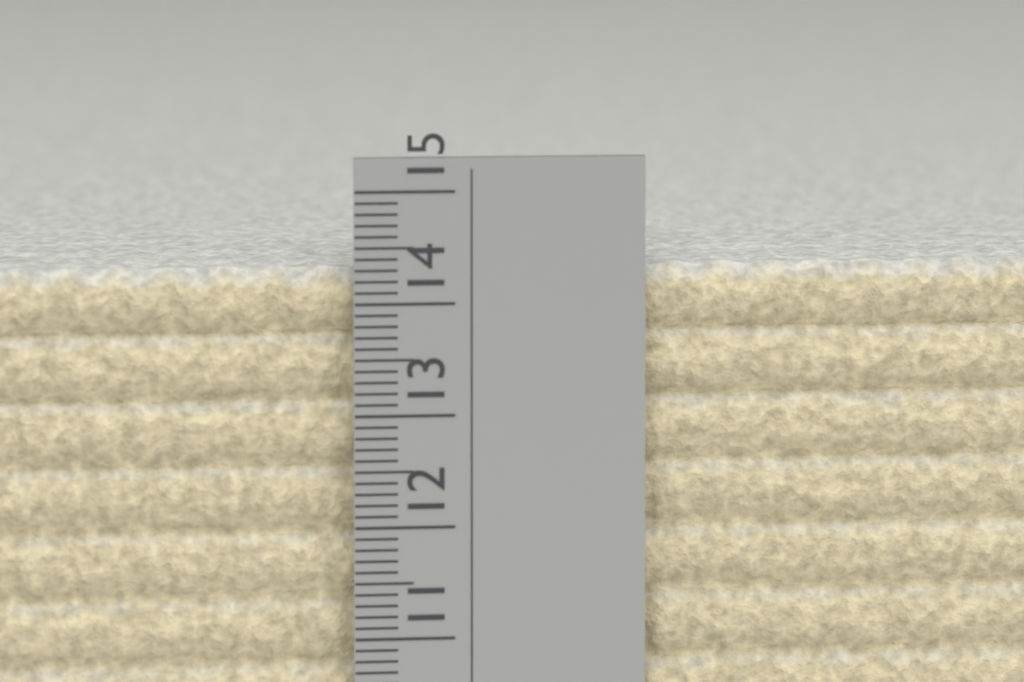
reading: 14.3 cm
